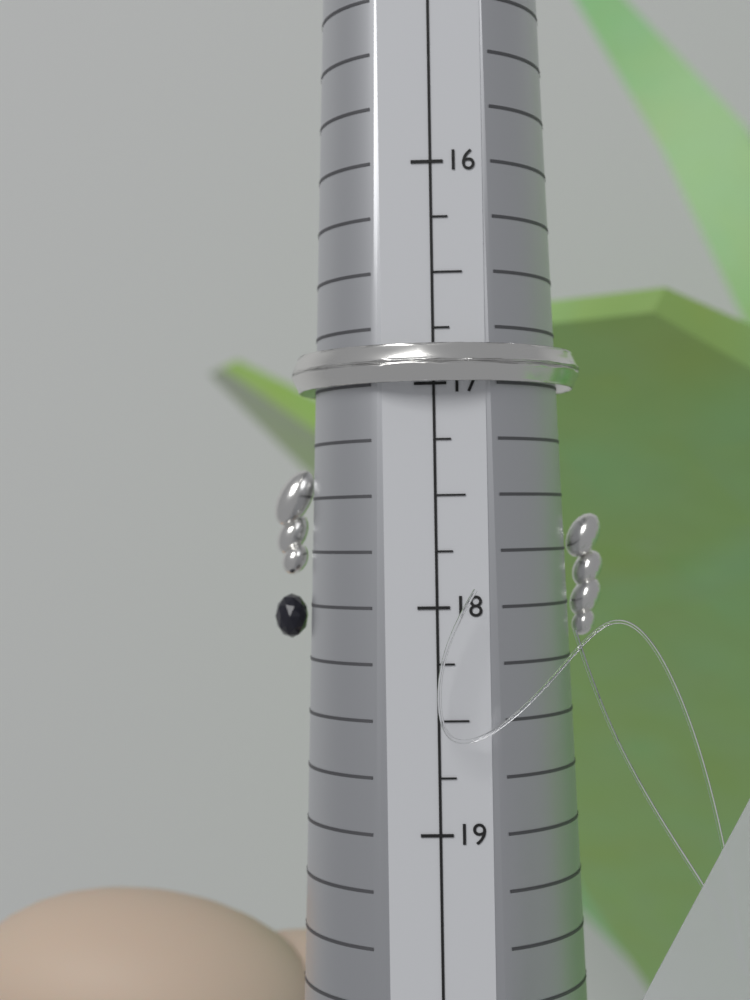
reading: 17.00 (no unit)
